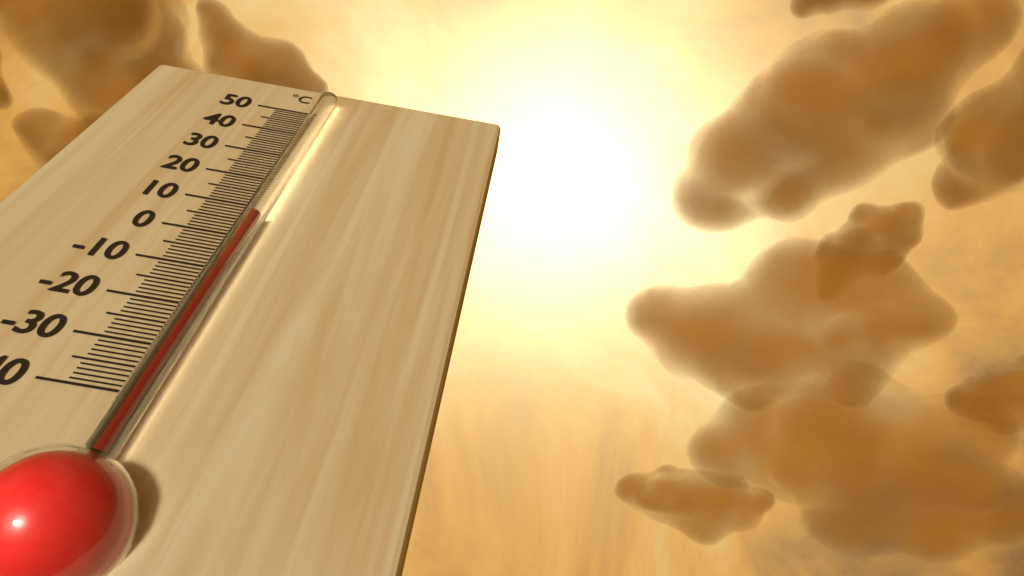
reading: 4 °C
